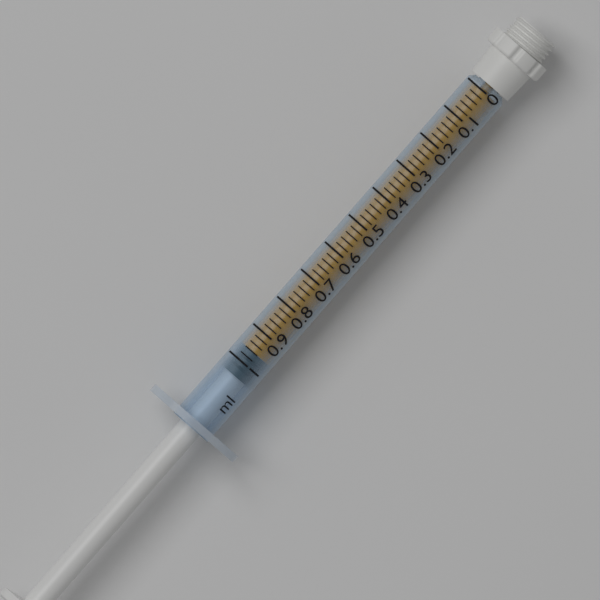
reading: 0.96 ml
